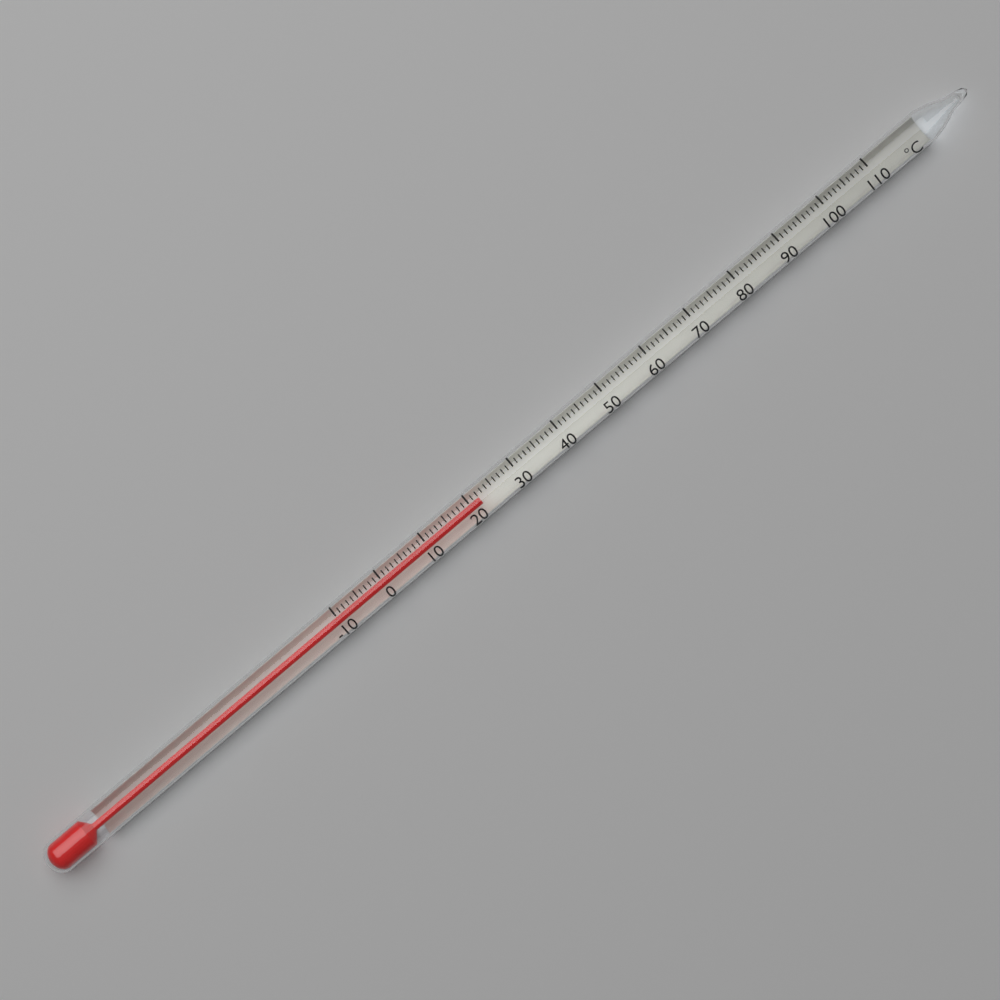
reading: 22 °C
